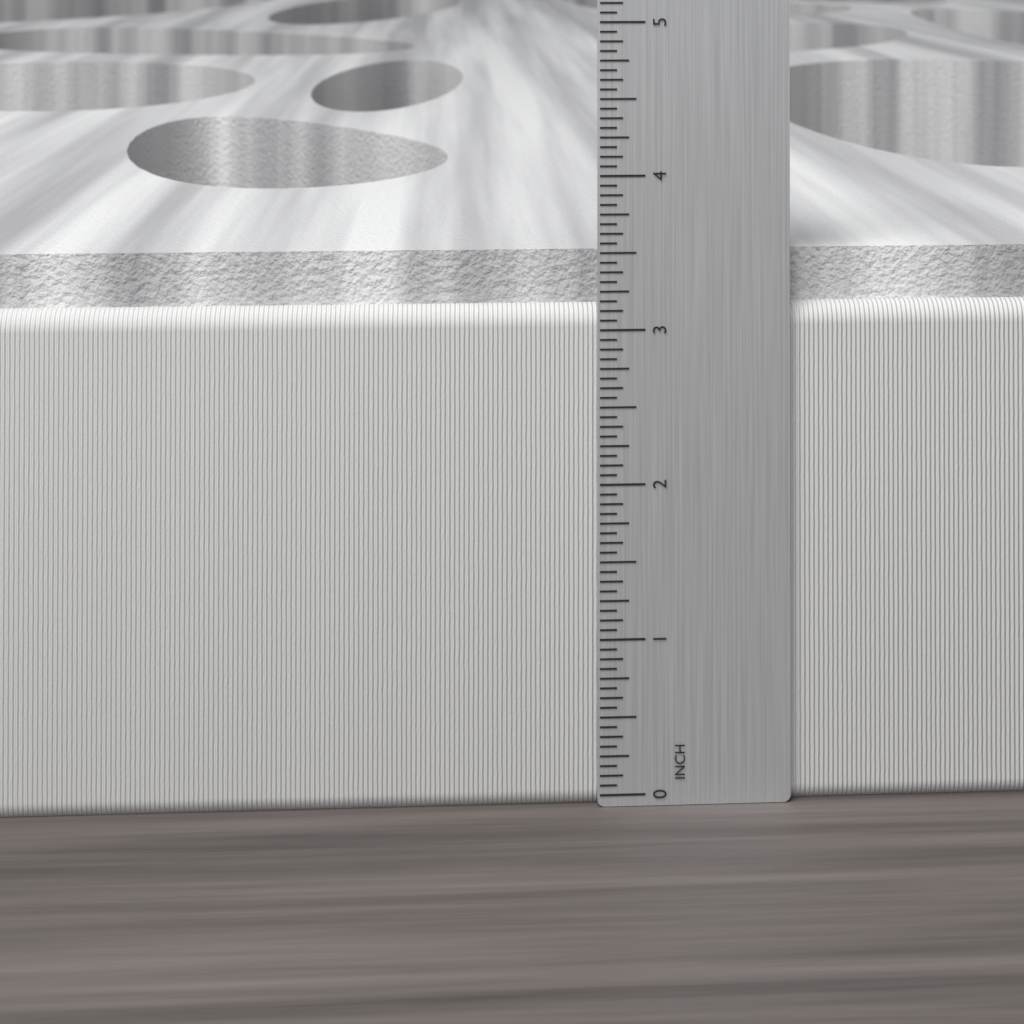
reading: 3.5000 in
